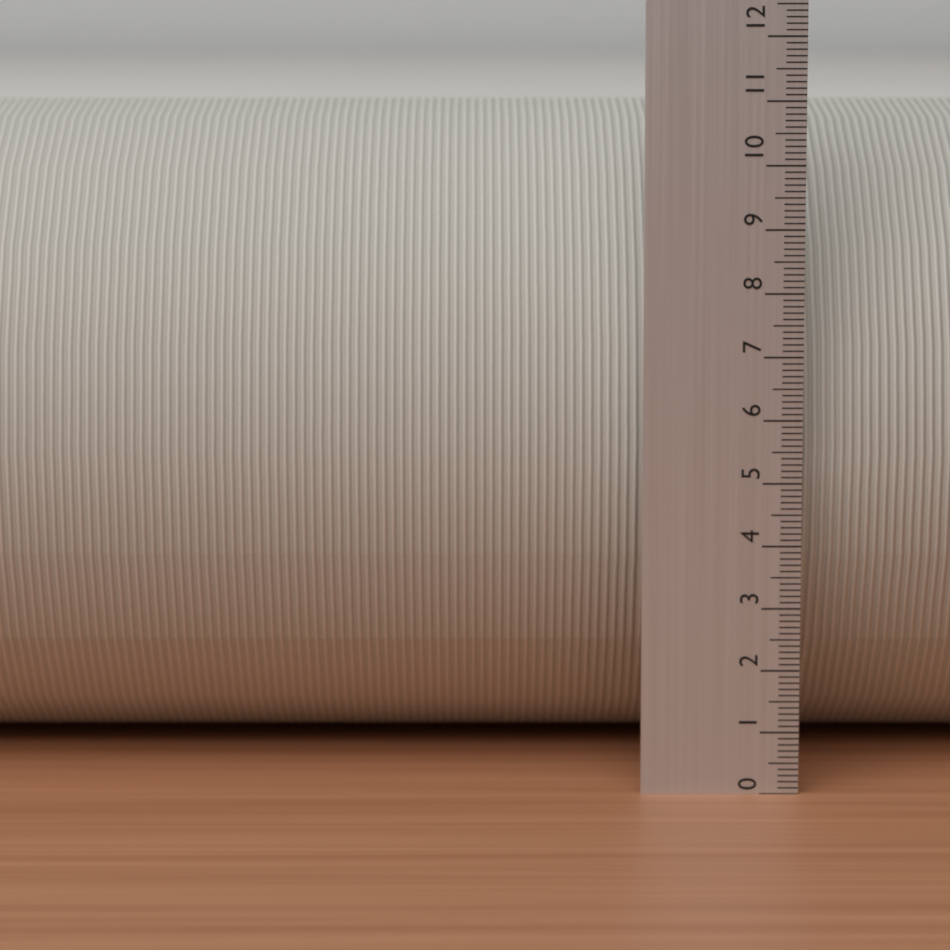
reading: 10.9 (no unit)
